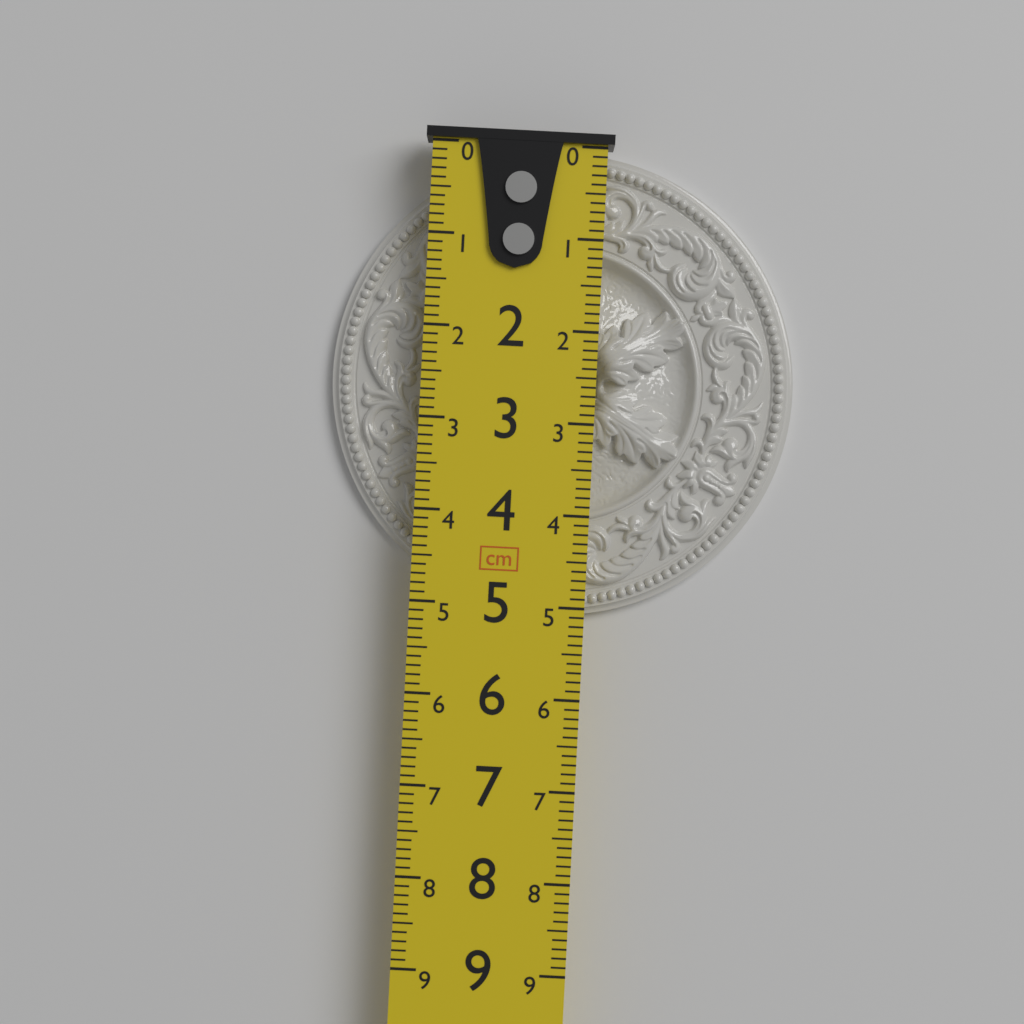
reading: 5.1 cm
